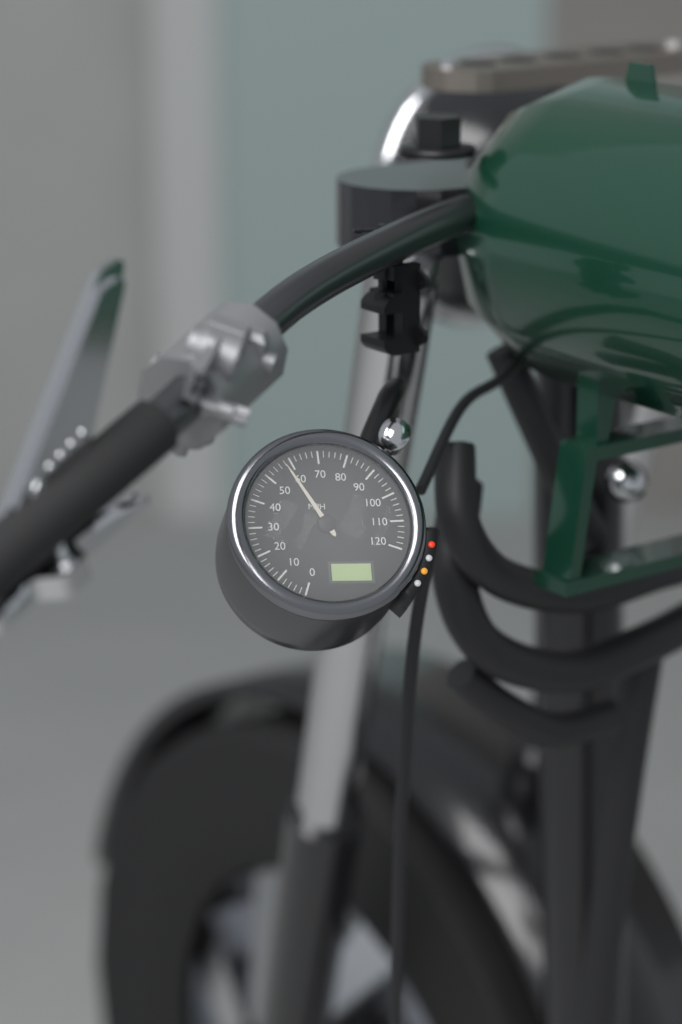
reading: 58 MPH
